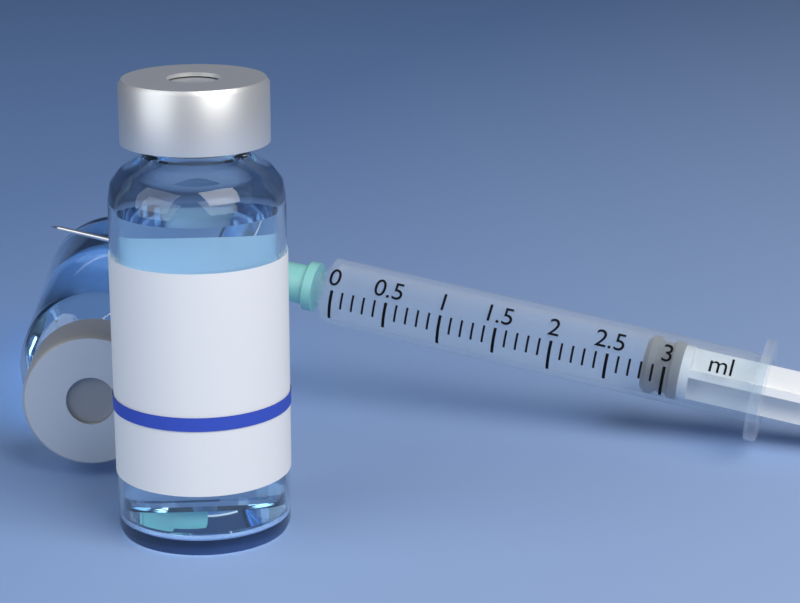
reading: 2.8 ml
